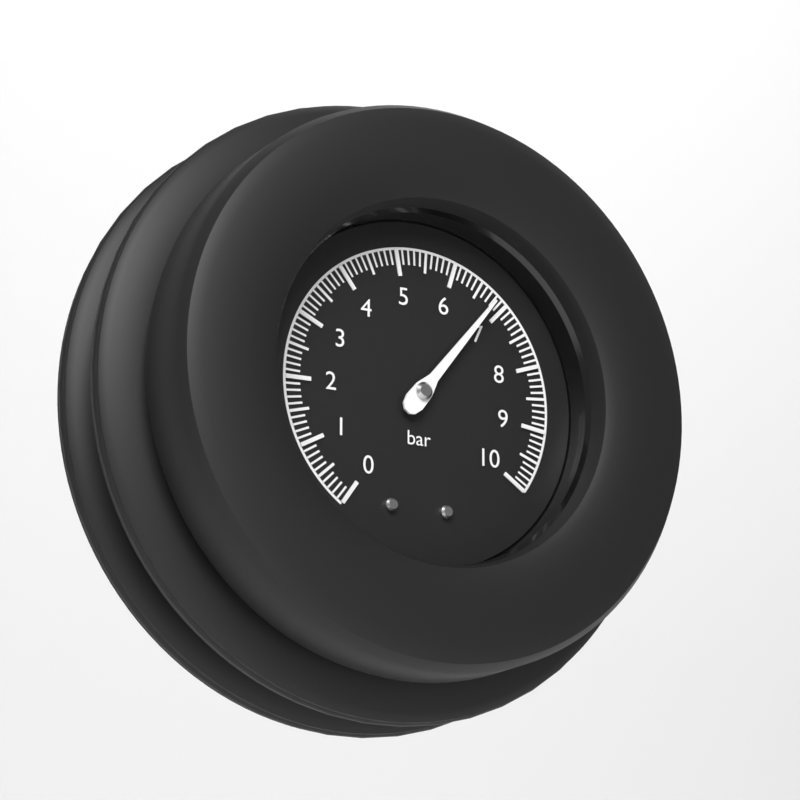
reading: 6.8 bar
